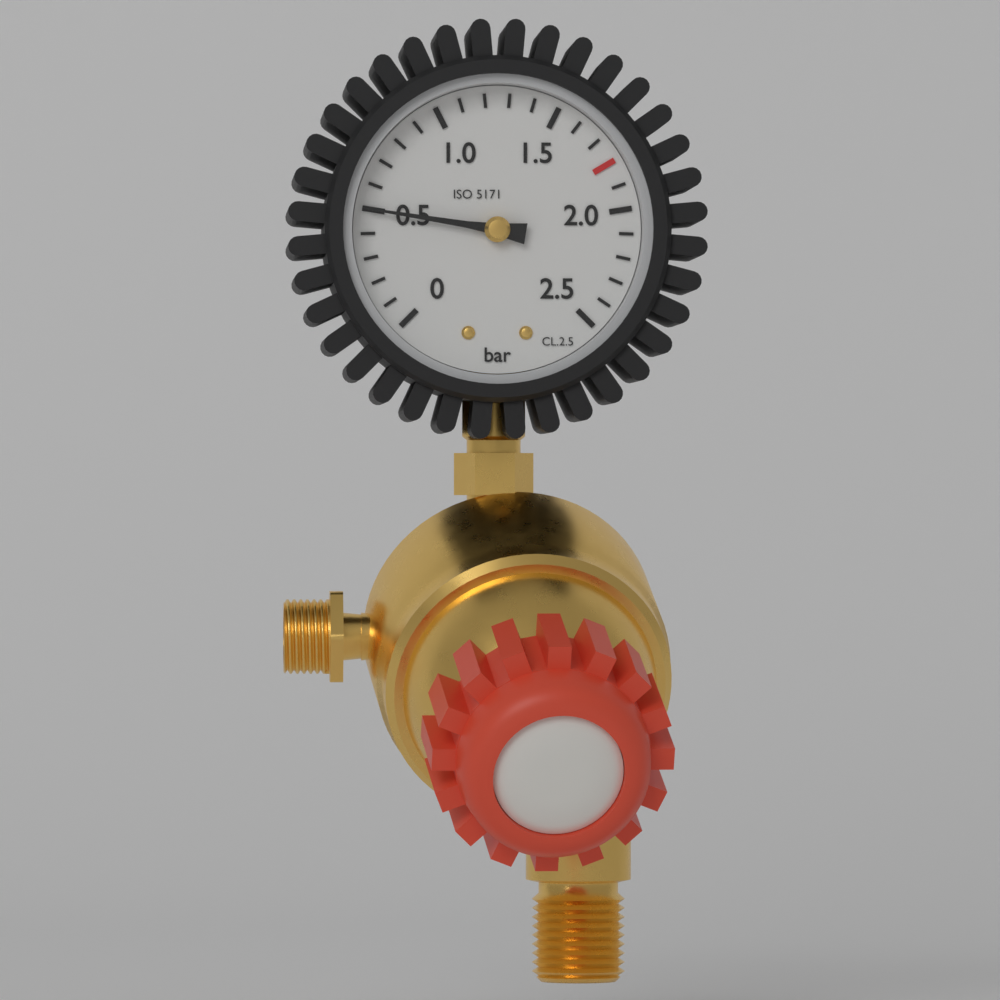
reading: 0.5 bar
